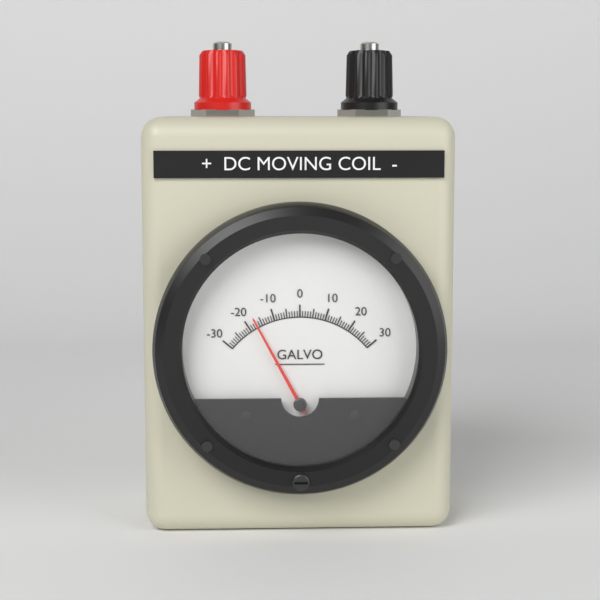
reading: -17 (no unit)
